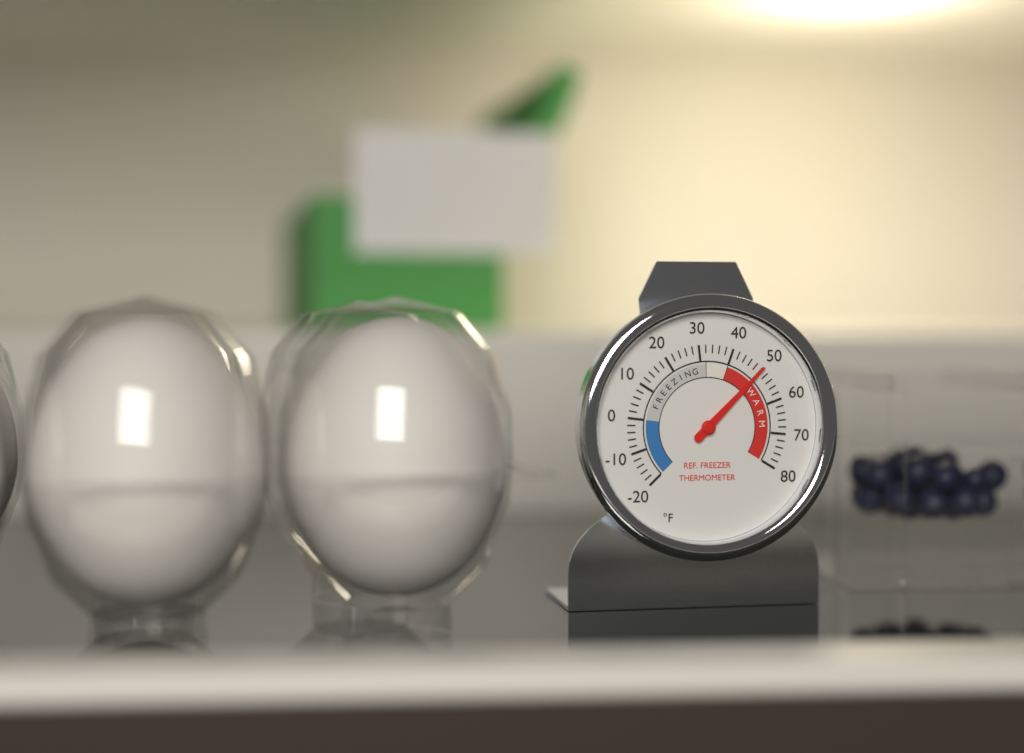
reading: 50 °F
